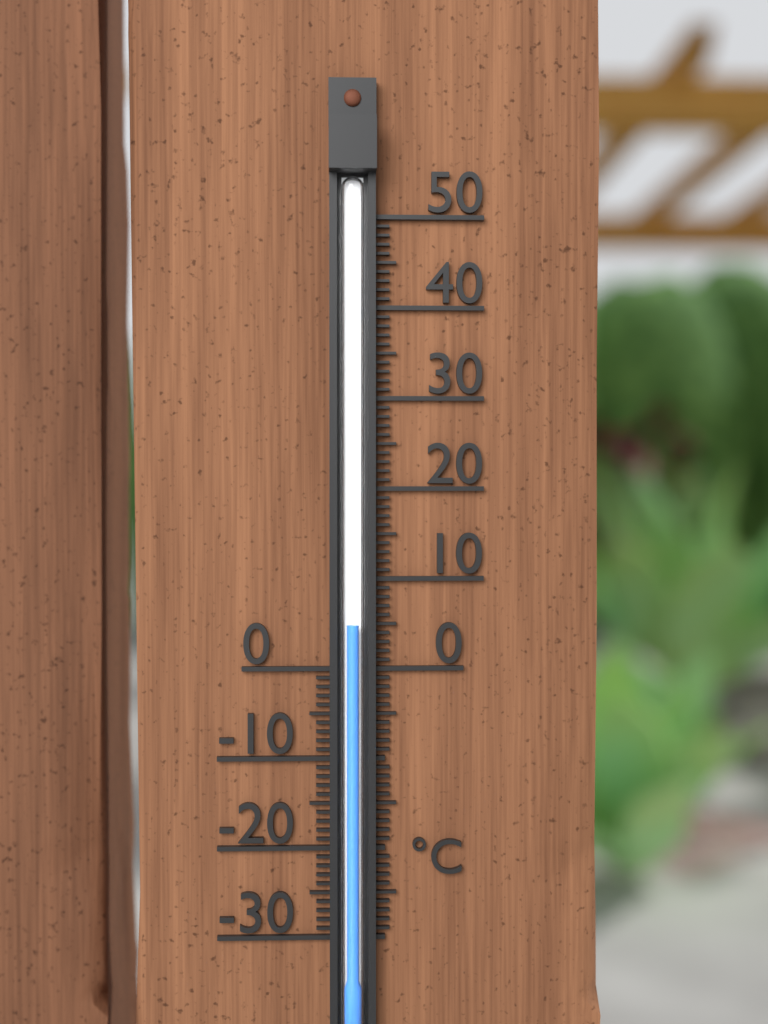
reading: 5 °C
